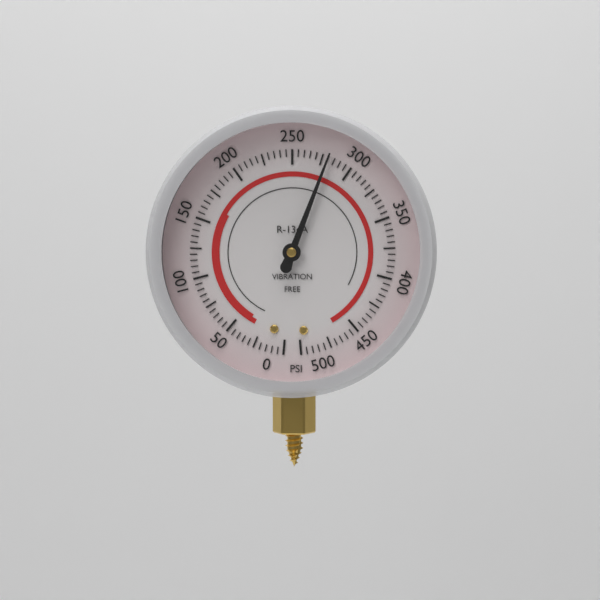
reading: 280 psi
